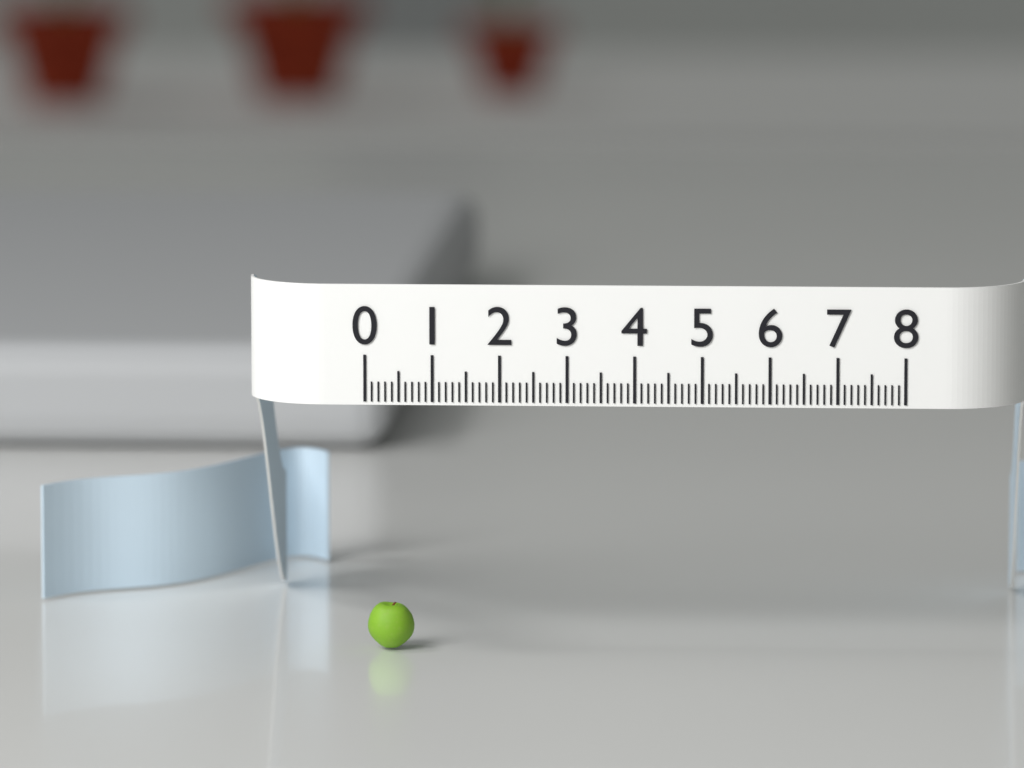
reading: 0.7 (no unit)
